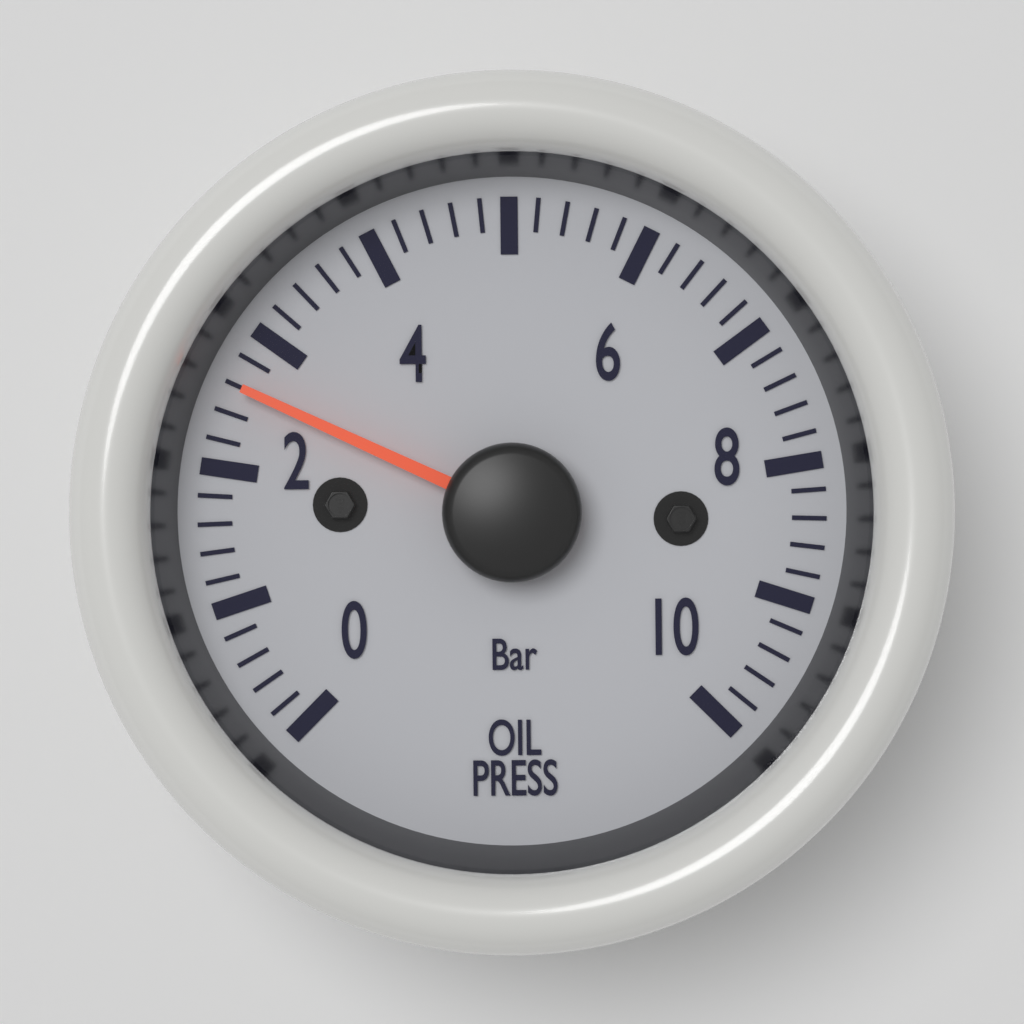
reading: 2.6 bar
